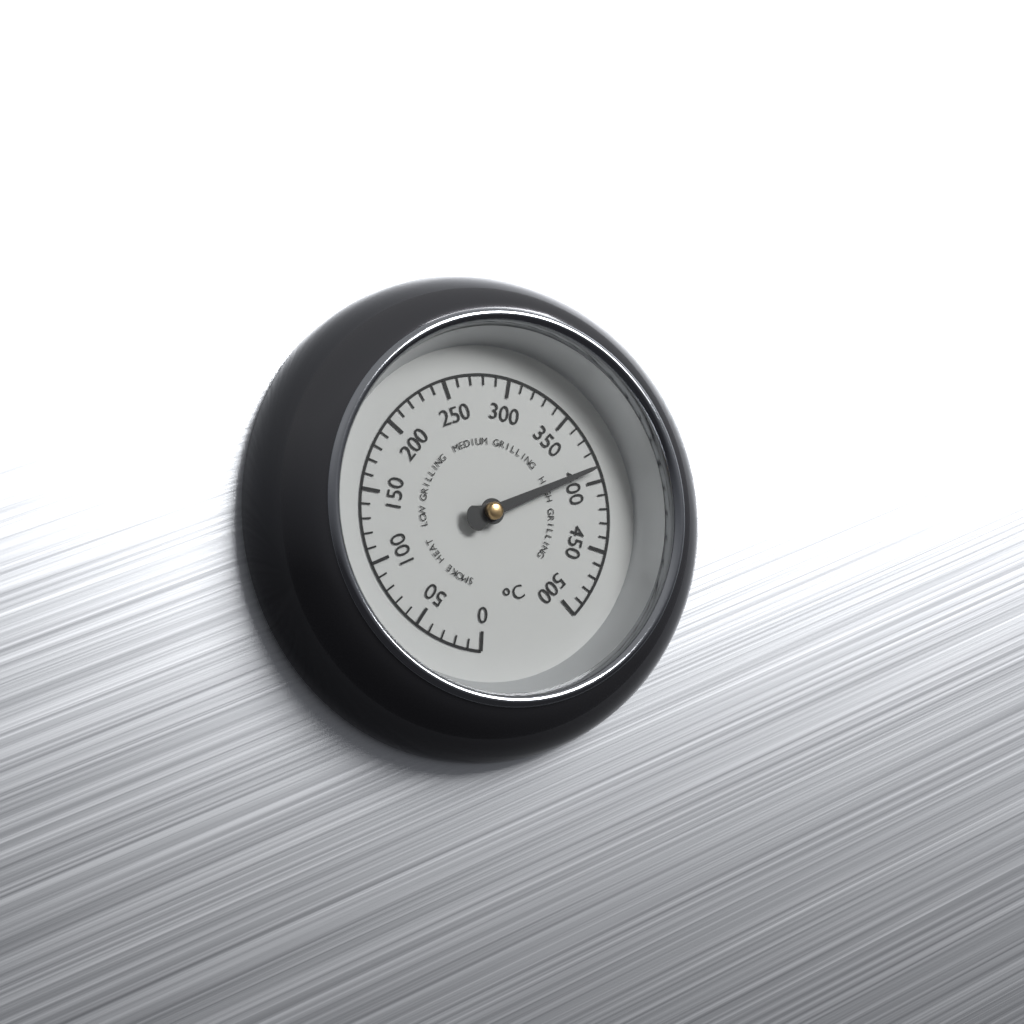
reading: 390 °C
